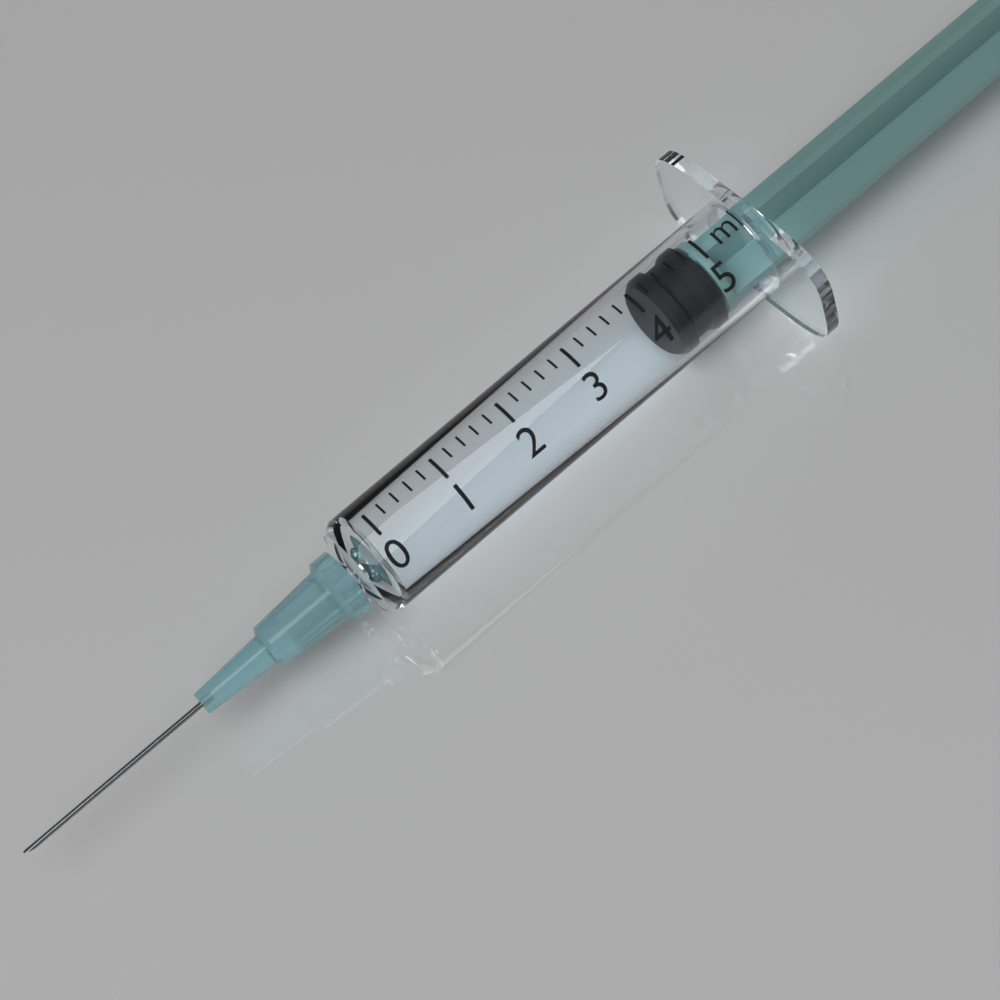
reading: 4.2 ml
